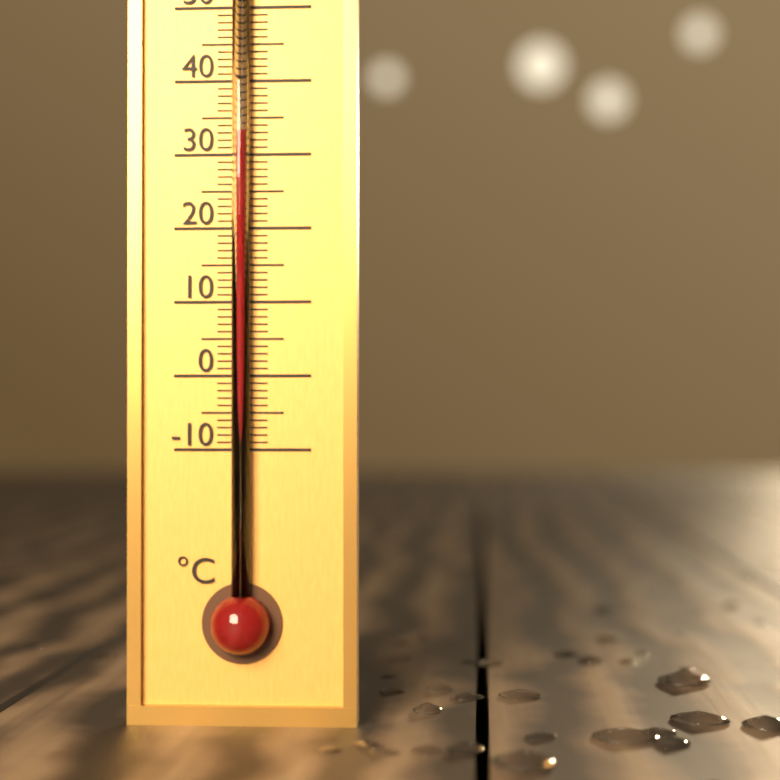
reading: 33 °C
